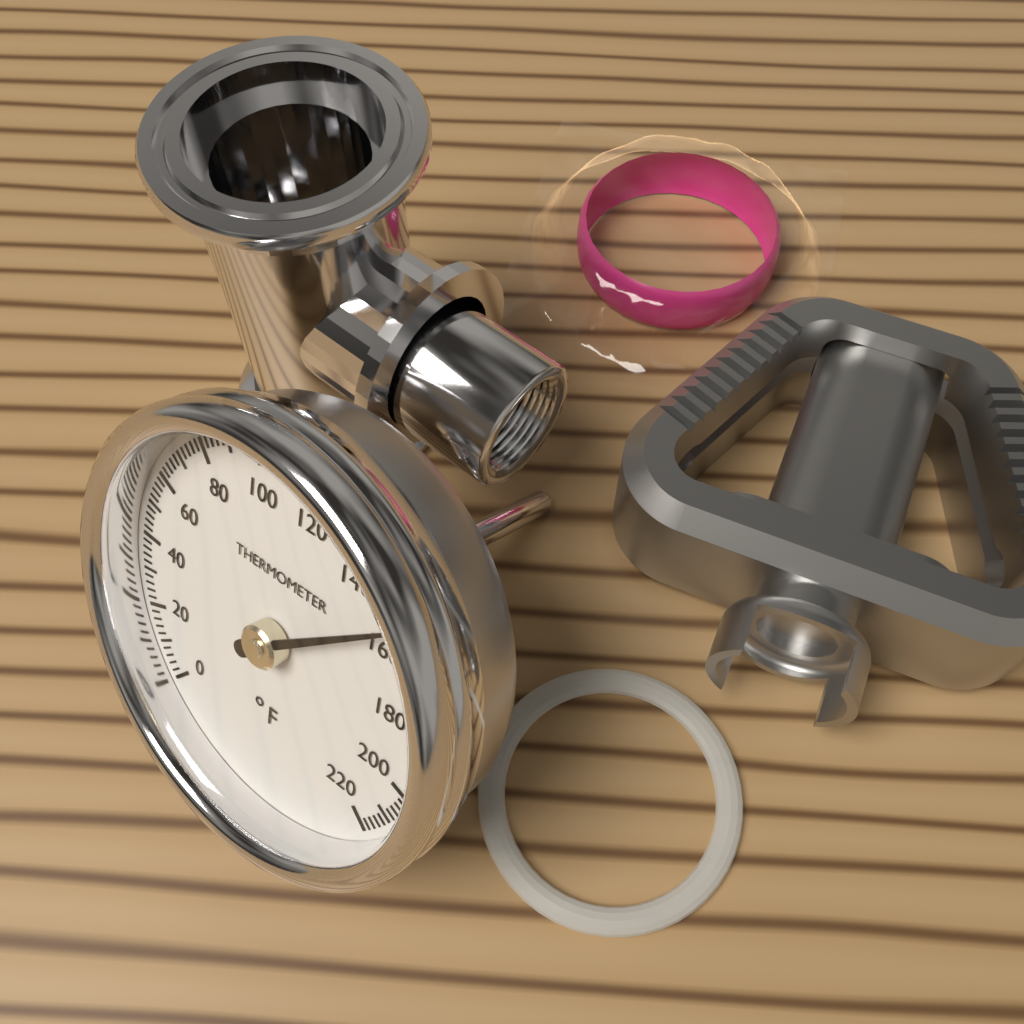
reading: 154 °F
